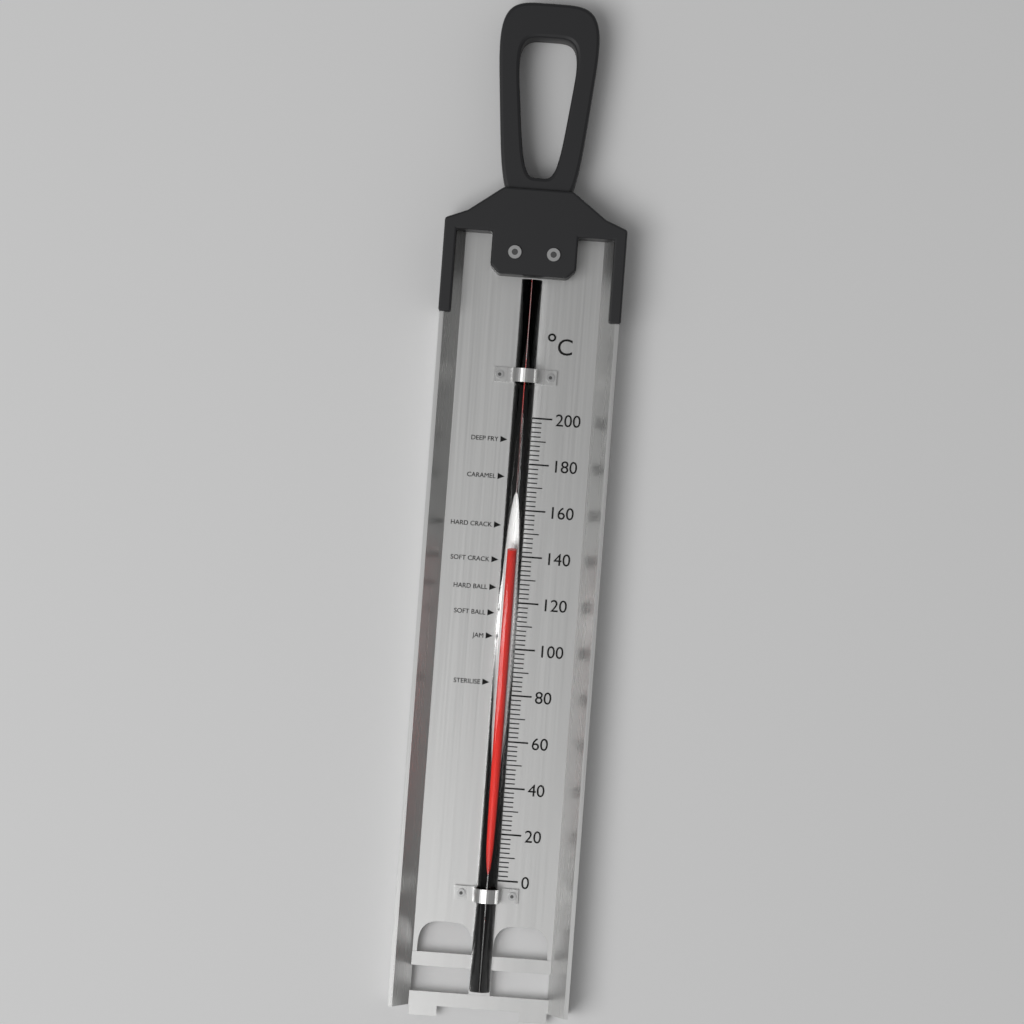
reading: 142 °C
